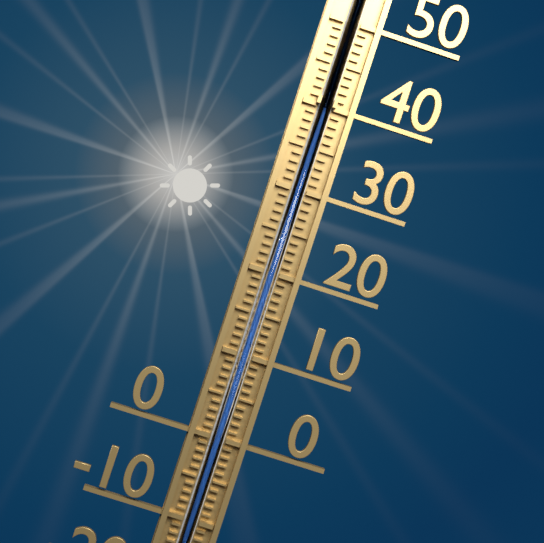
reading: 39 °C
